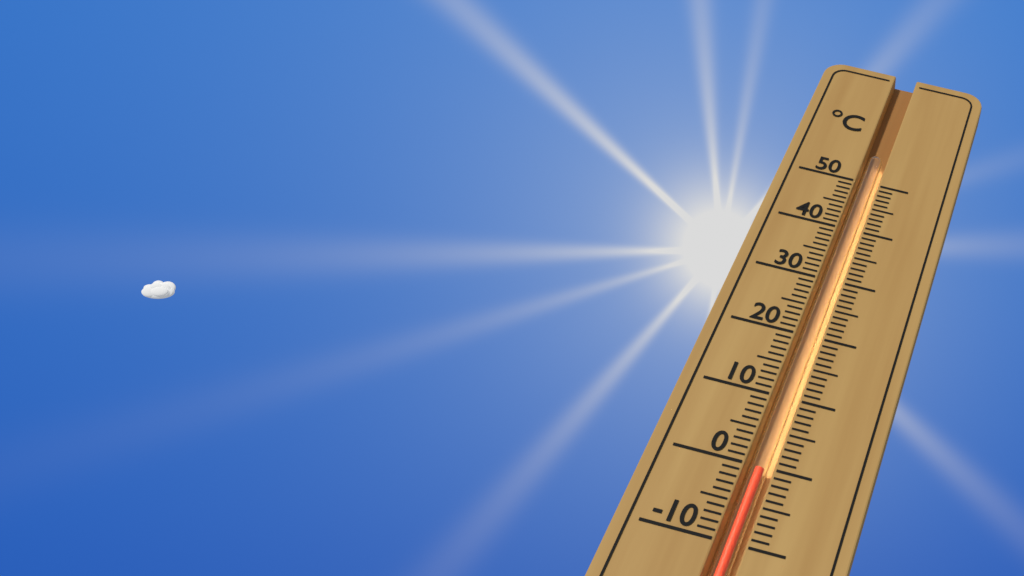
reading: 0 °C
